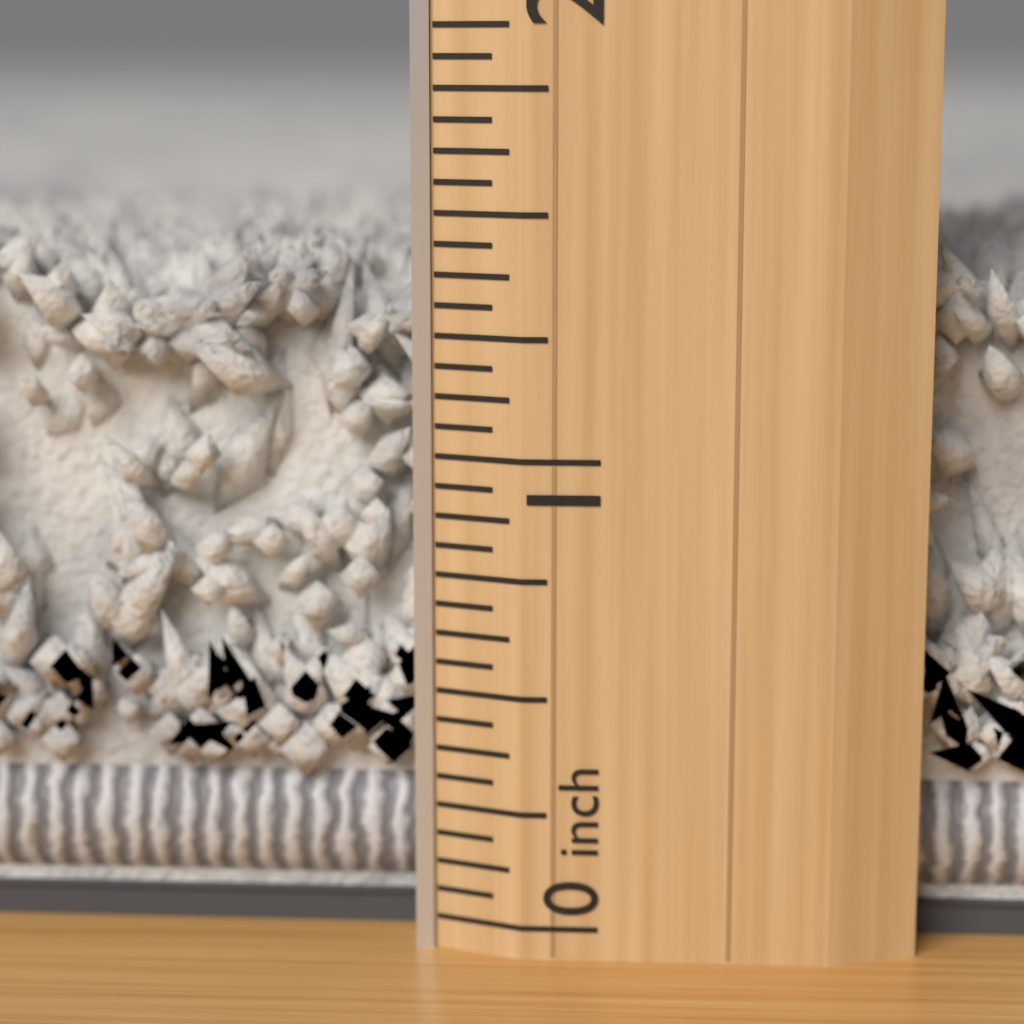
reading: 1.4375 inch
